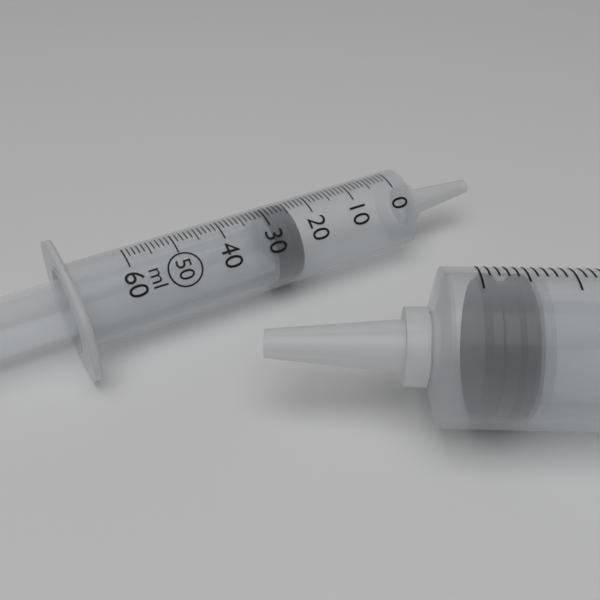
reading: 24 ml
